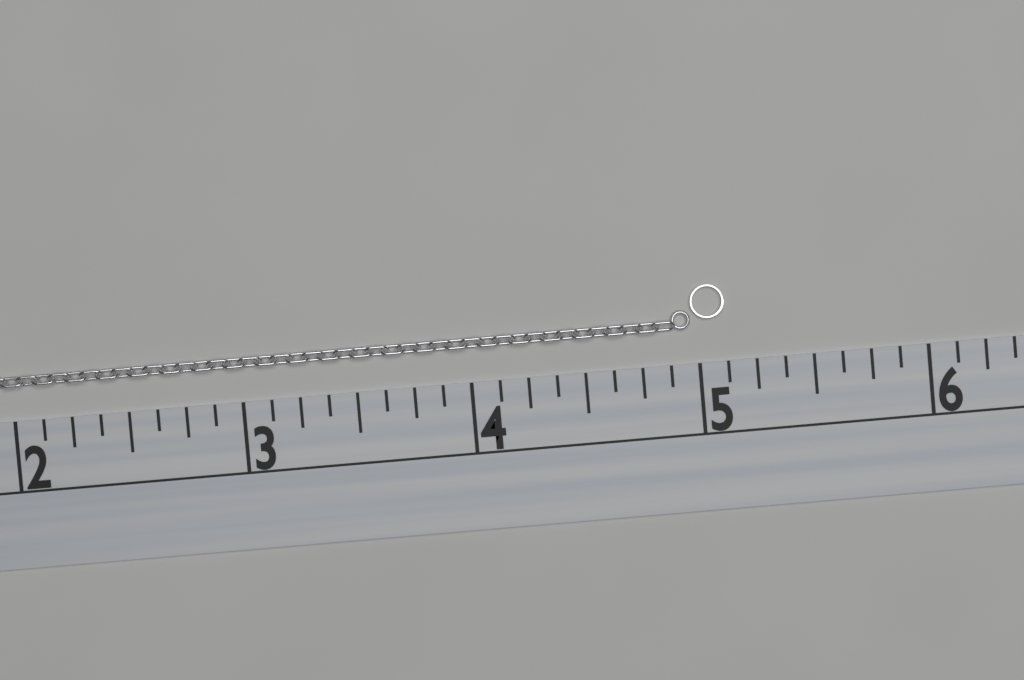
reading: 5.125 (no unit)
